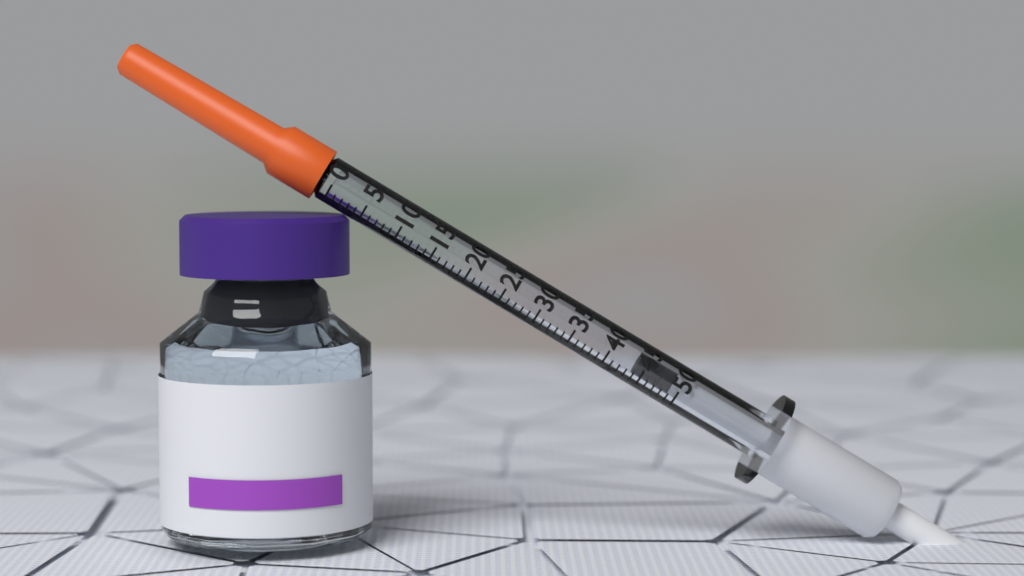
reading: 44 (no unit)
